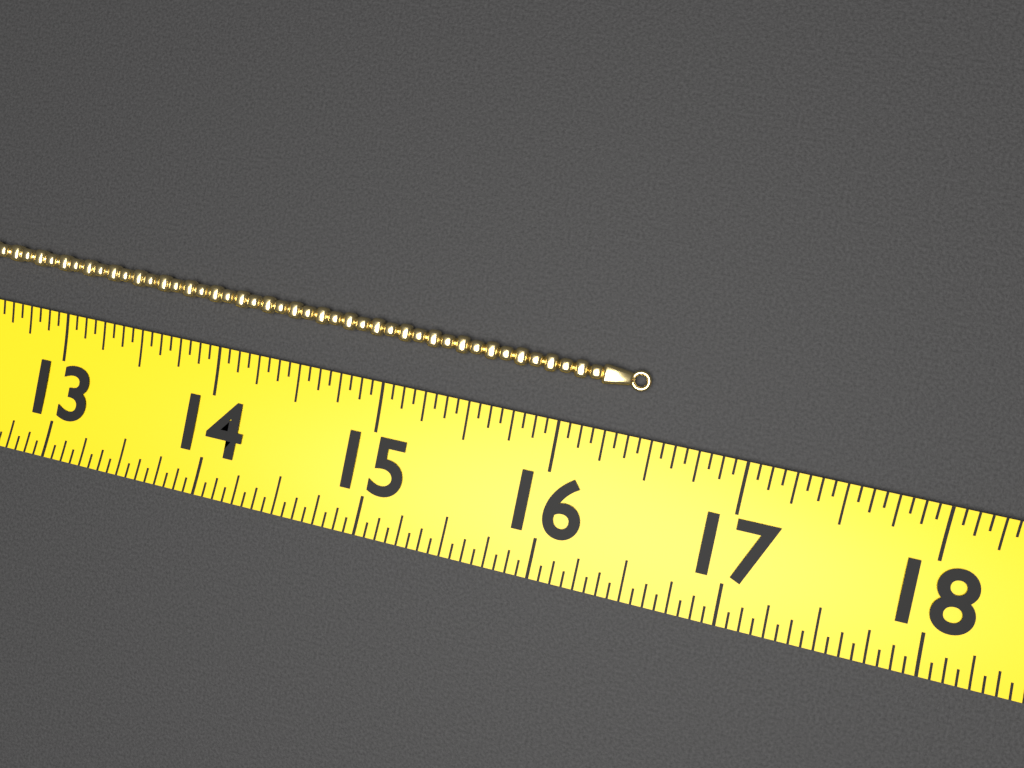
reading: 16.4375 (no unit)
